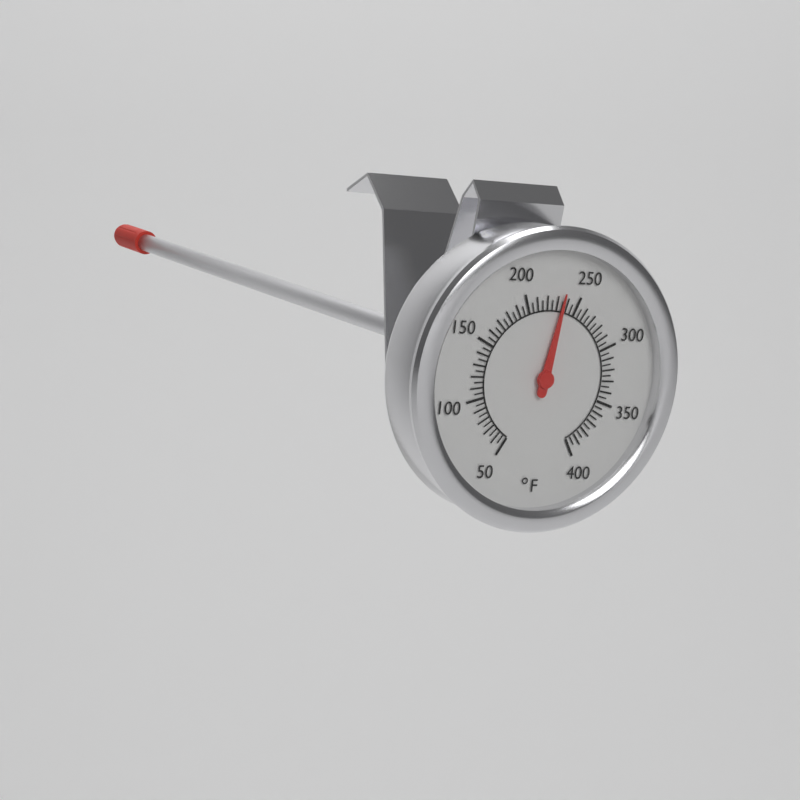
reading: 235 °F
